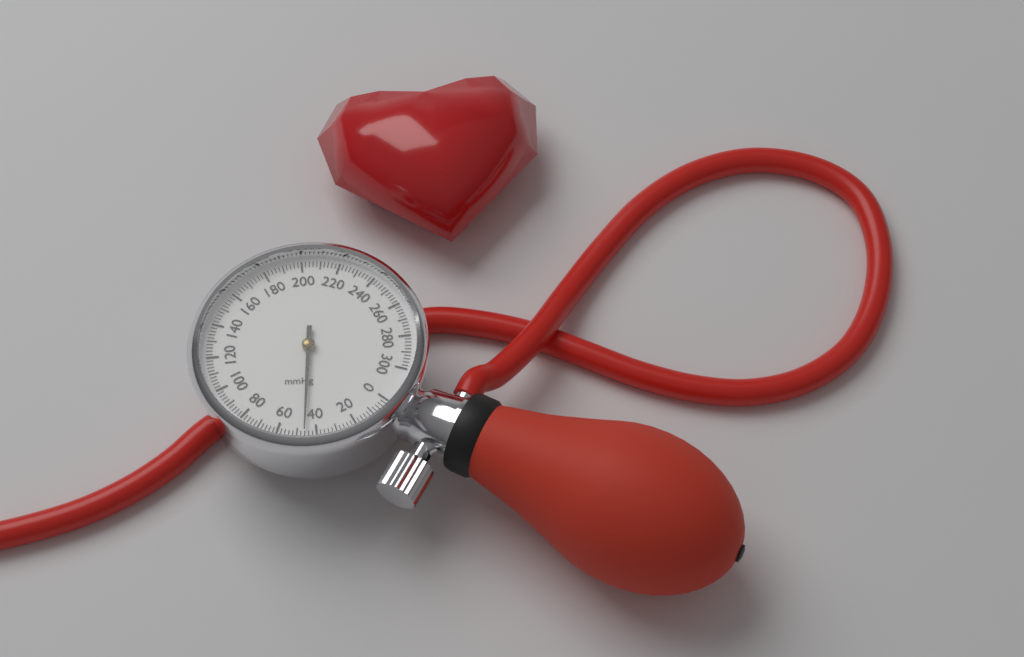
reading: 46 mmHg
